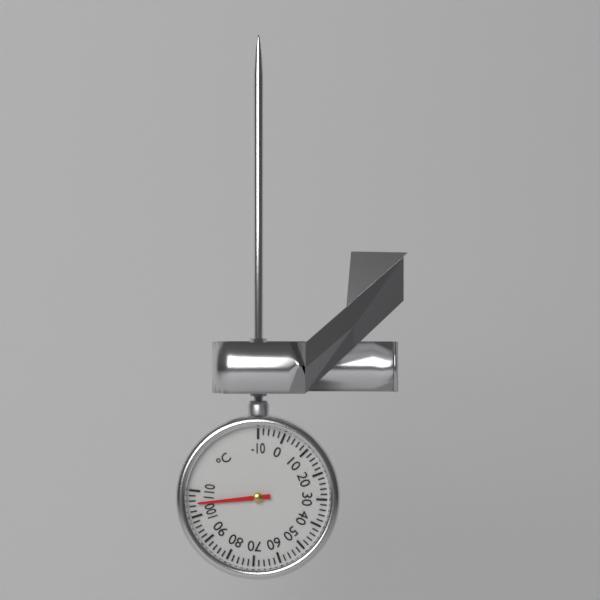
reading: 105 °C
